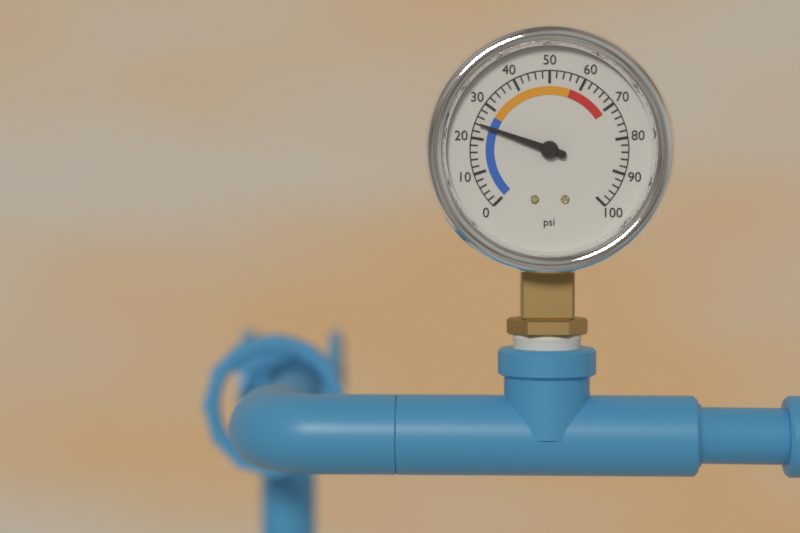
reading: 24 psi
